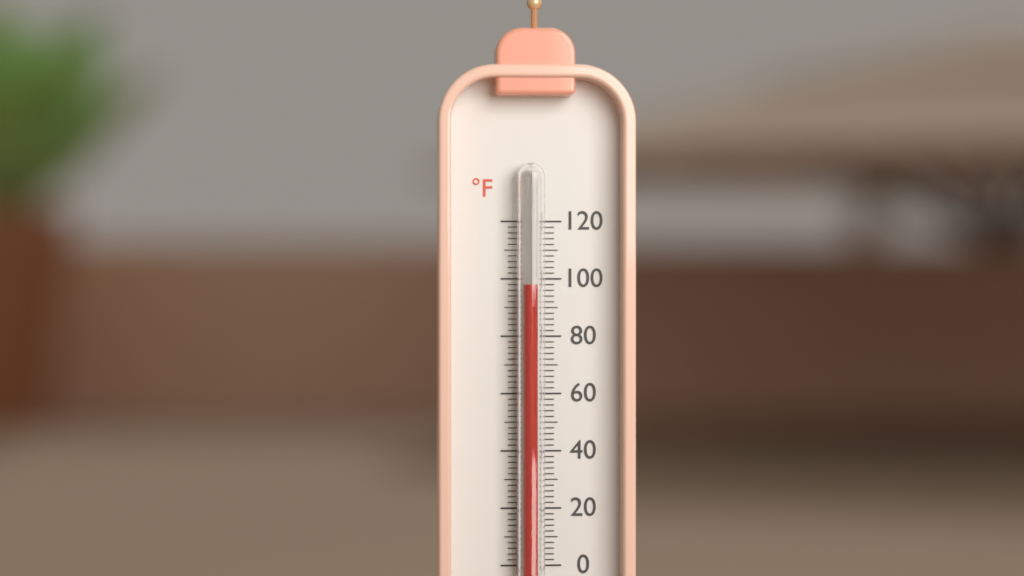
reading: 98 °F
